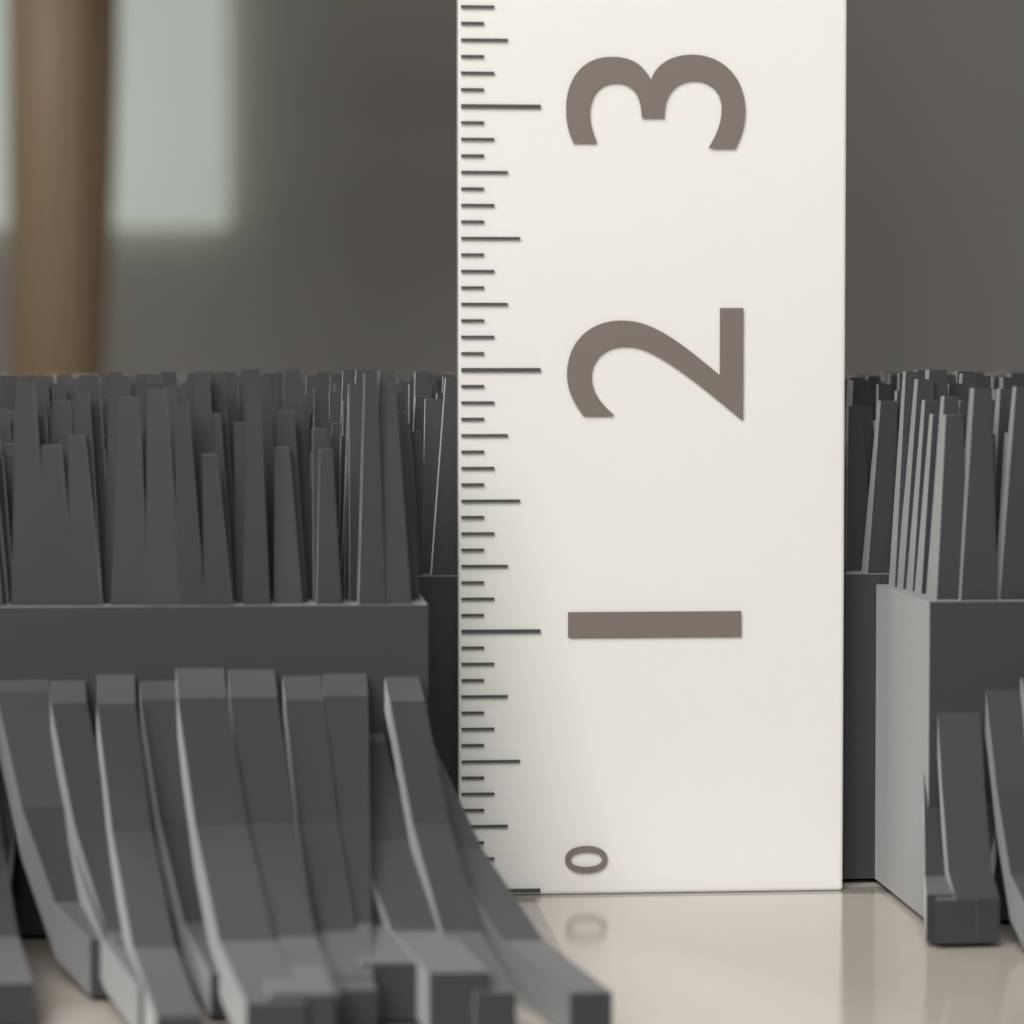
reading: 2.0000 (no unit)
